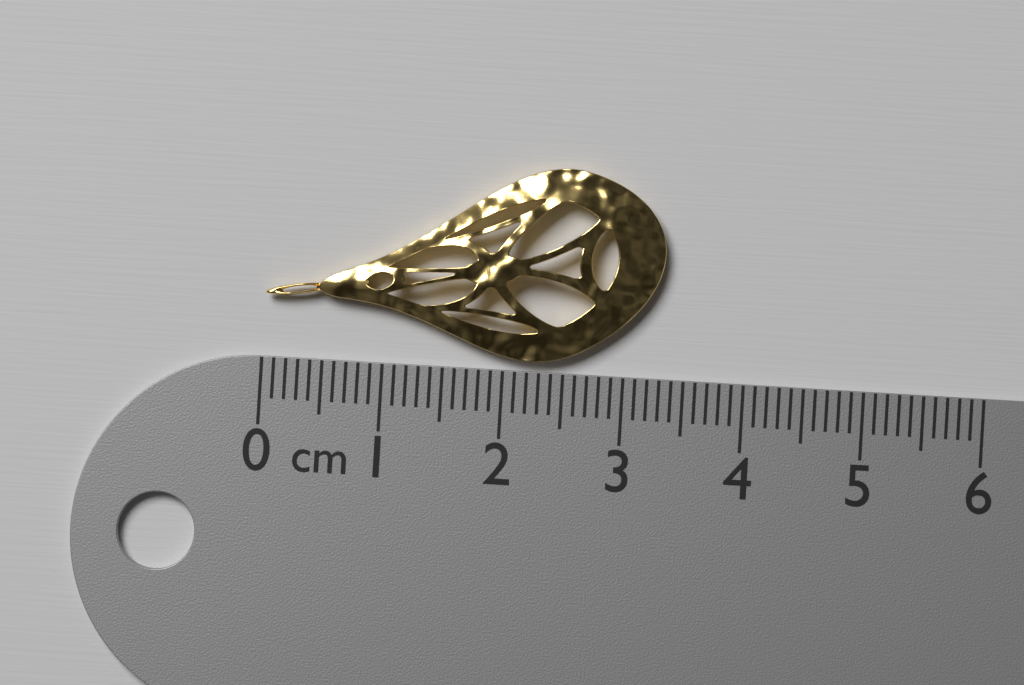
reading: 3.3 cm
